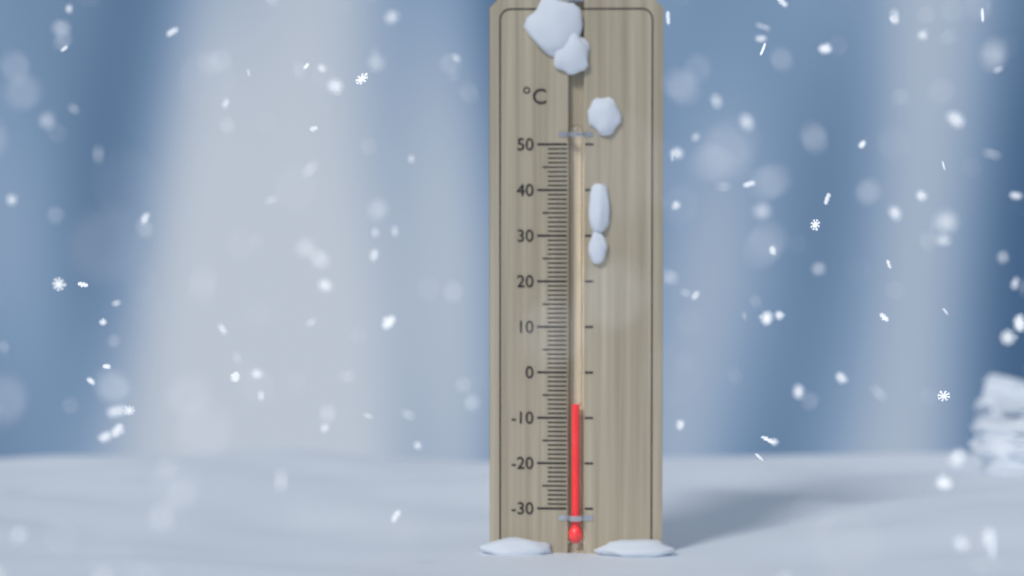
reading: -7 °C
